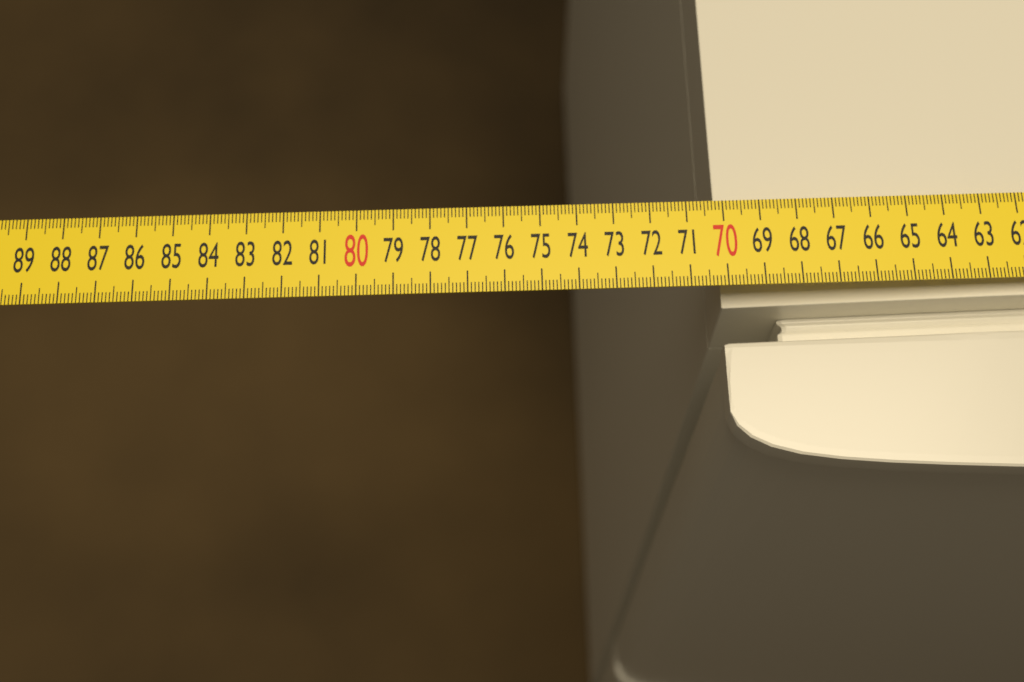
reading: 70.1 cm
